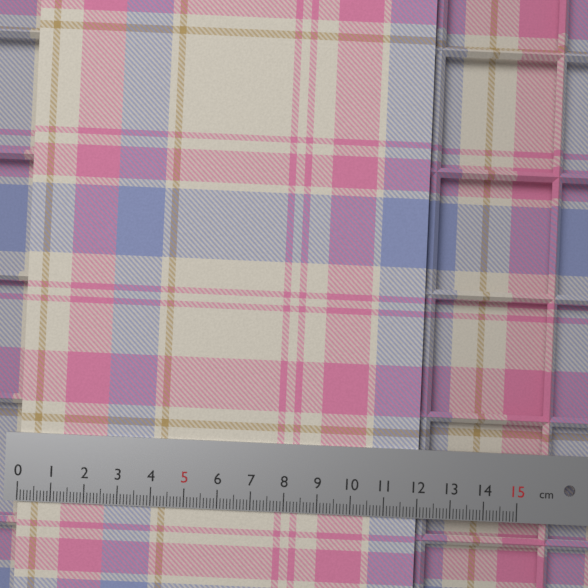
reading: 12.0 cm
